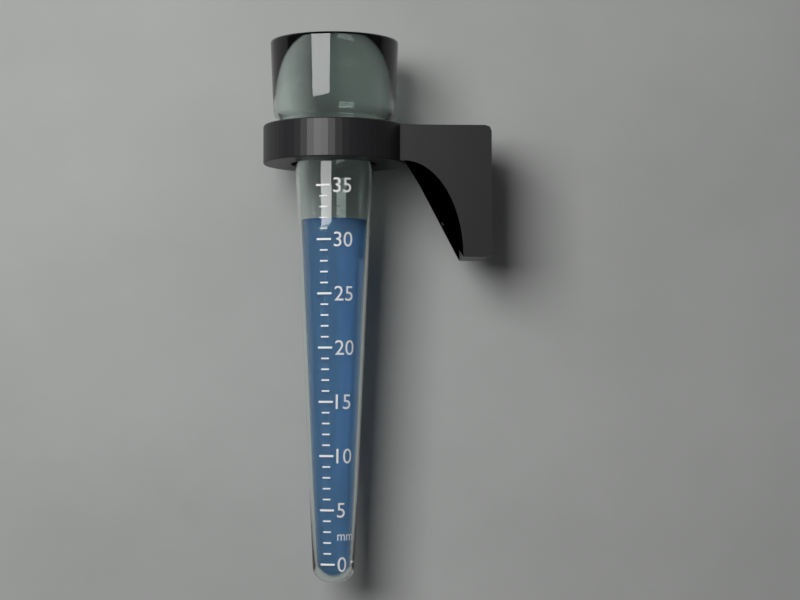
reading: 32 mm
